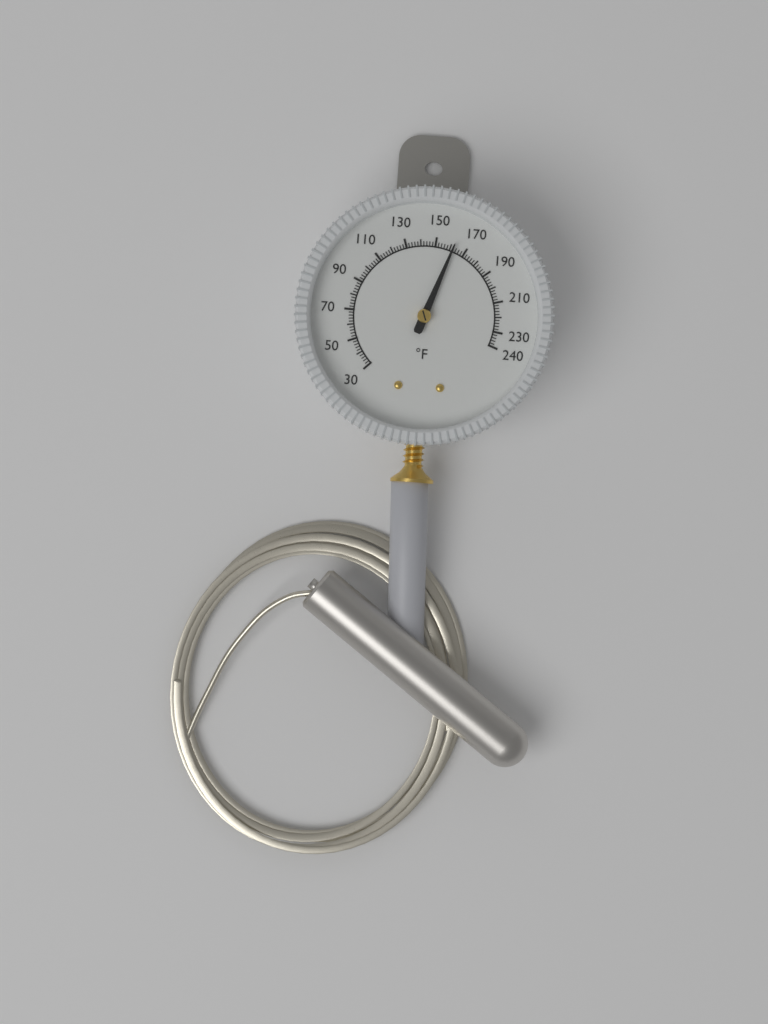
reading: 162 °F
